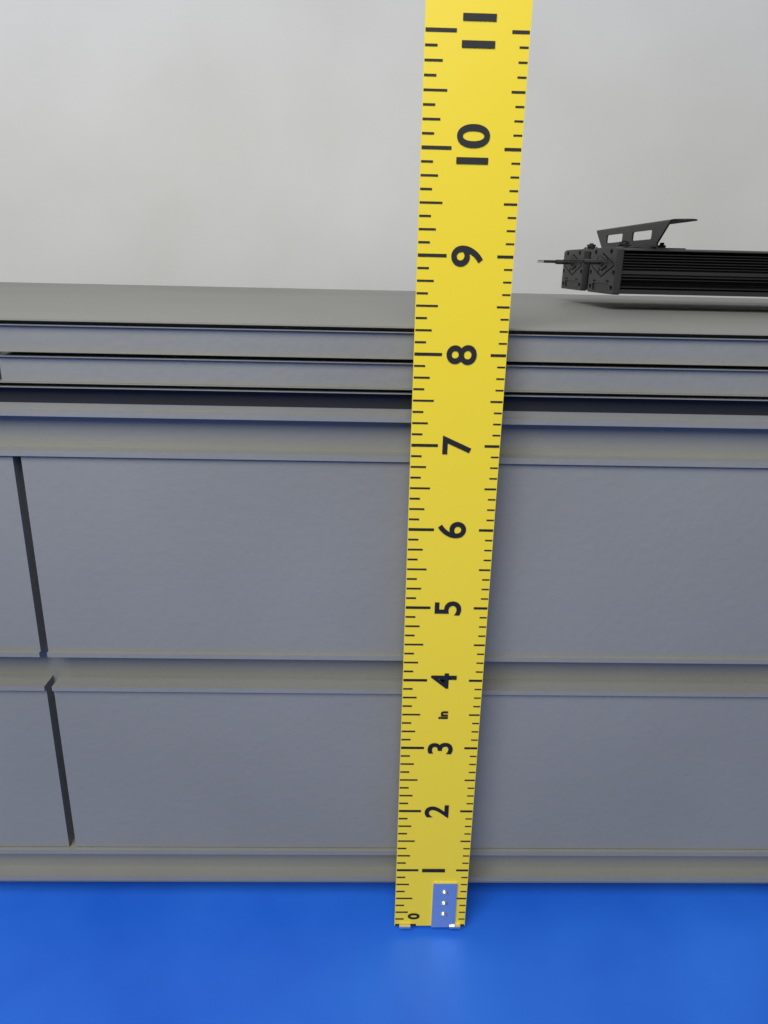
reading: 8.250 in
